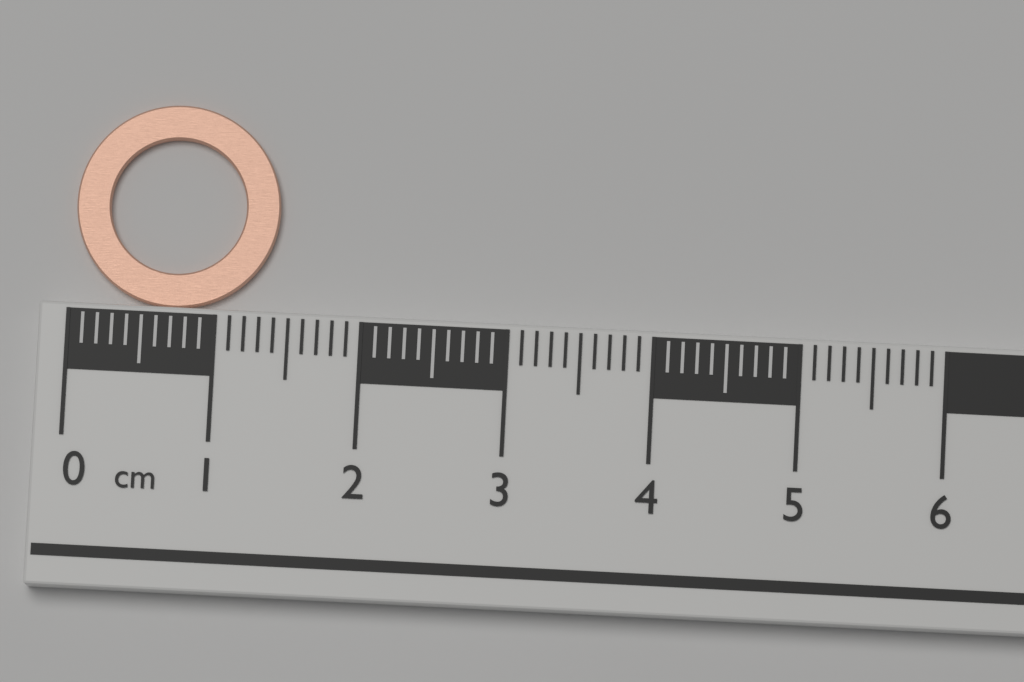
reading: 1.4 cm
